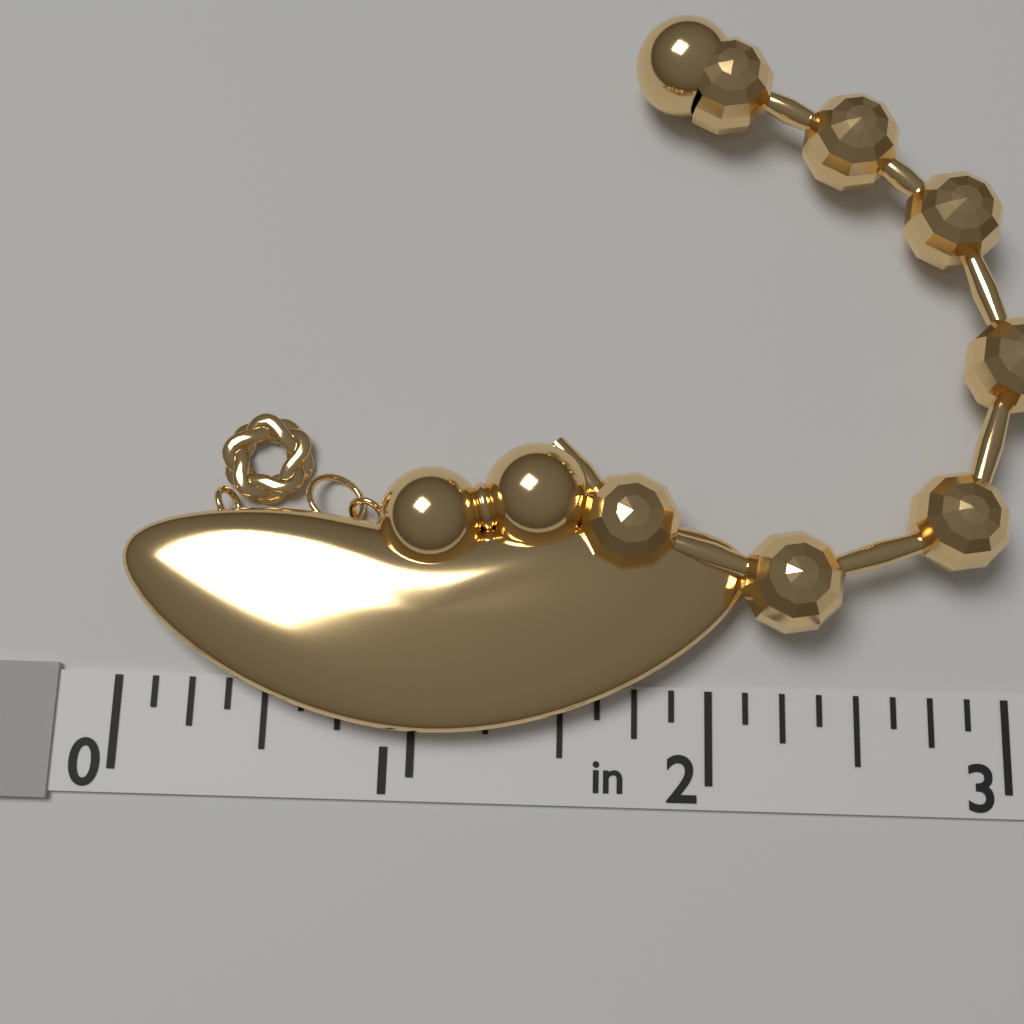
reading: 2.125 in
